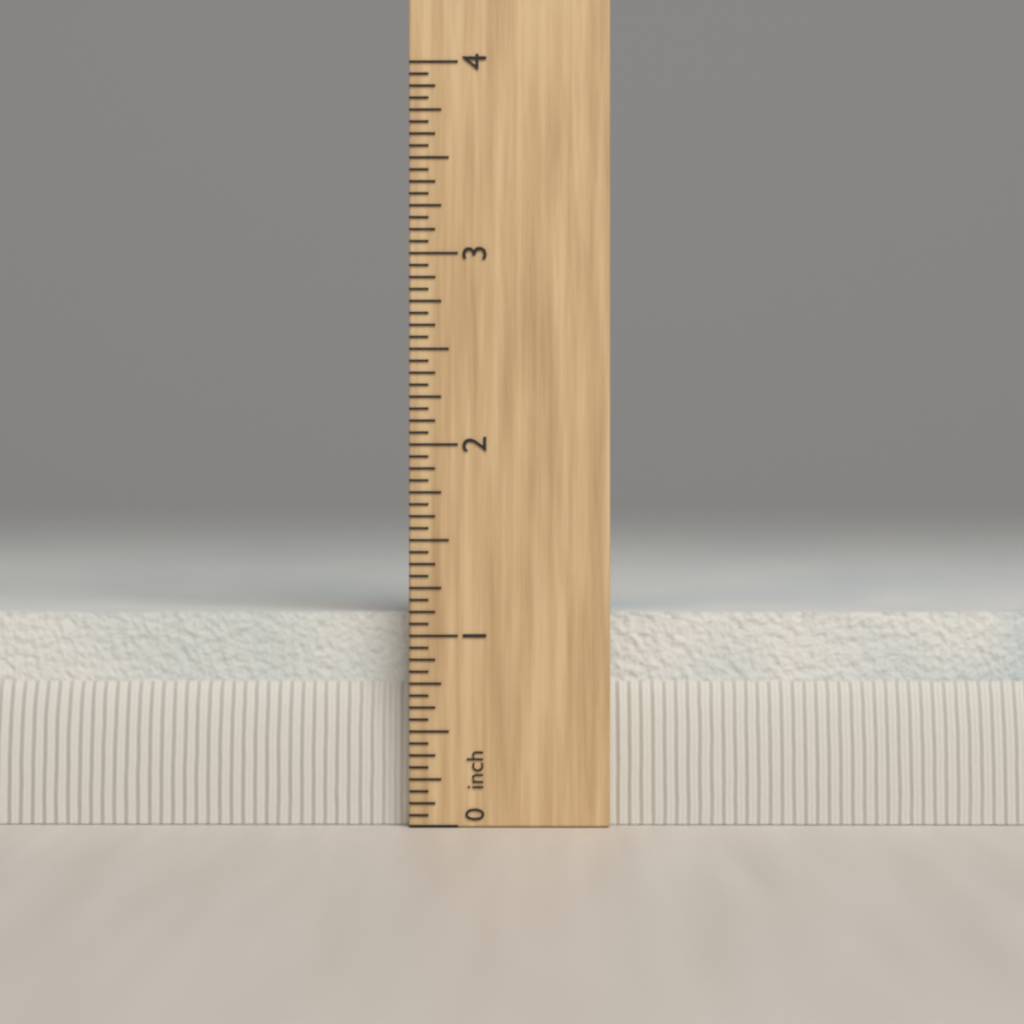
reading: 1.1250 in
